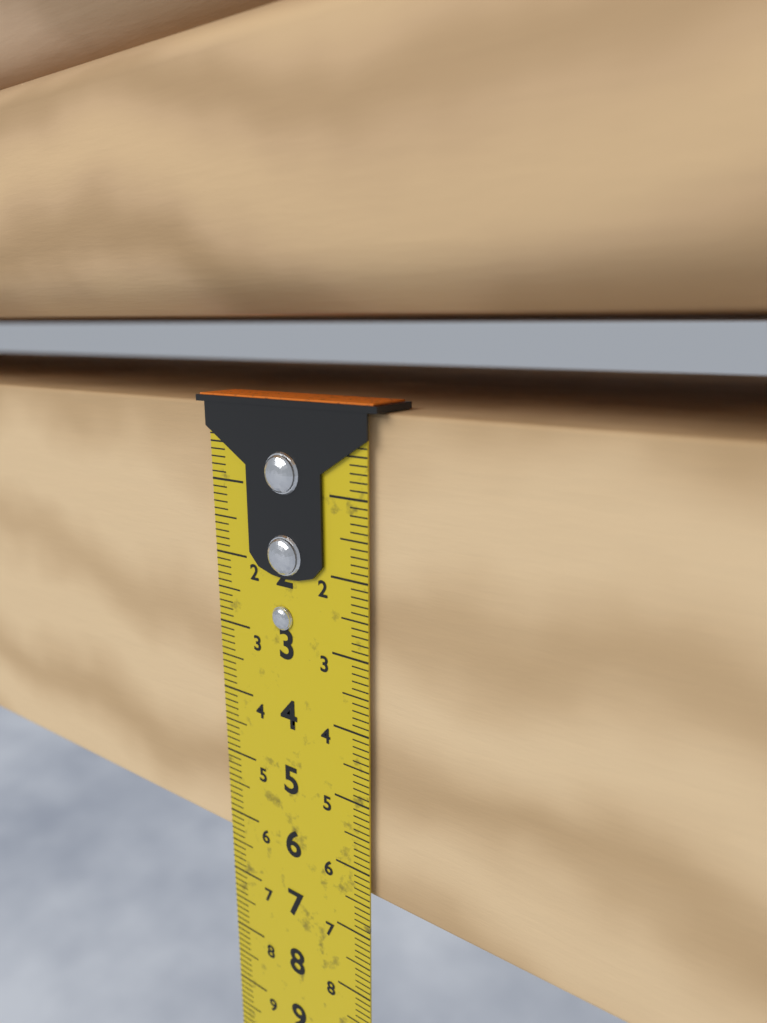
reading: 6.4 cm
